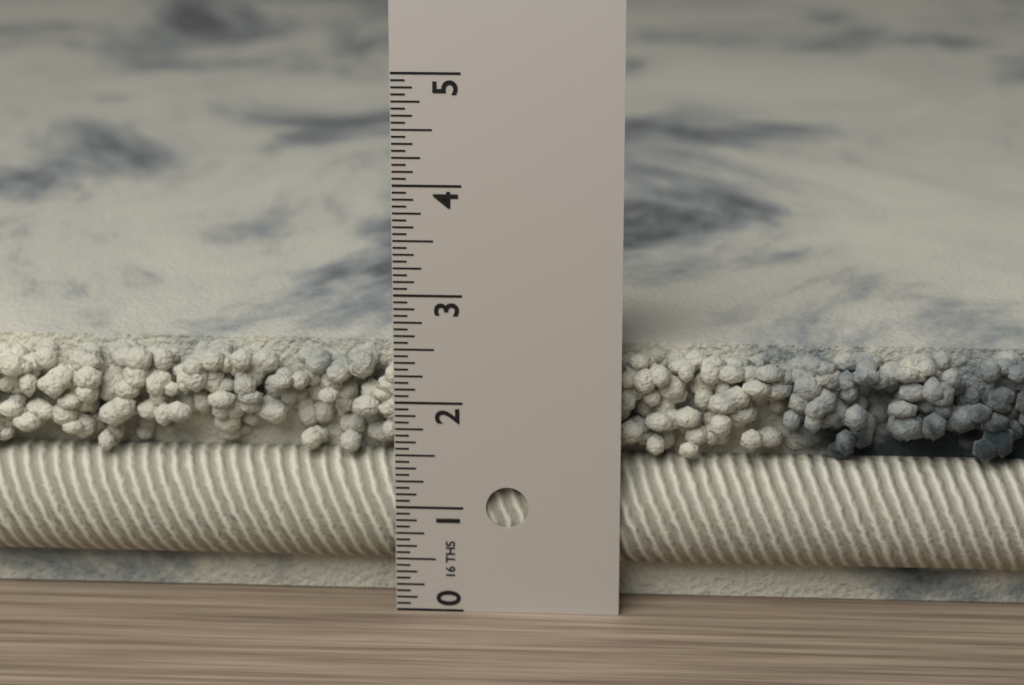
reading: 2.4375 in
